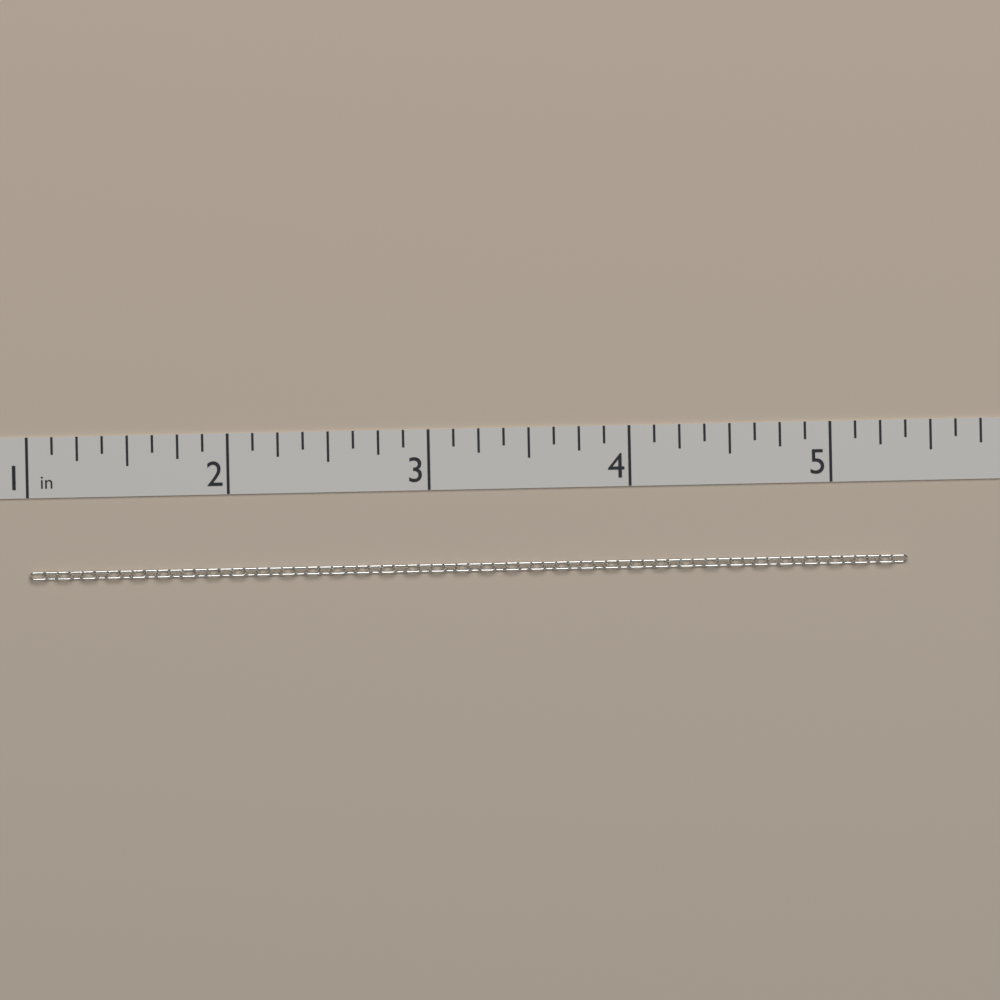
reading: 5.375 in
